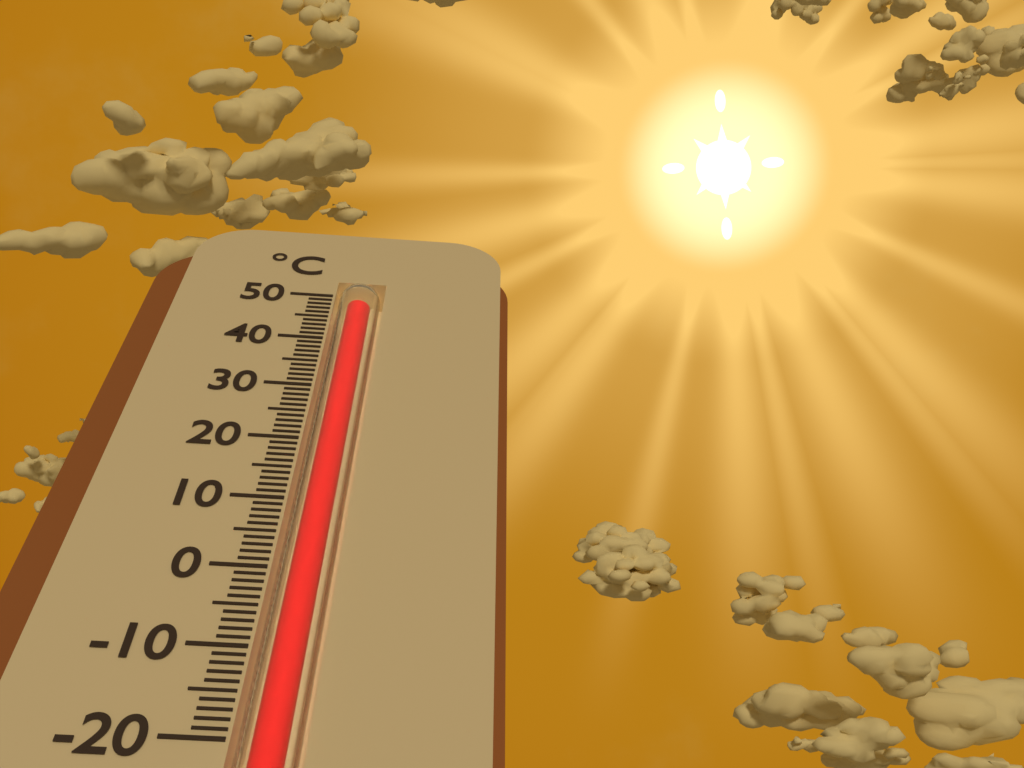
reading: 48 °C
